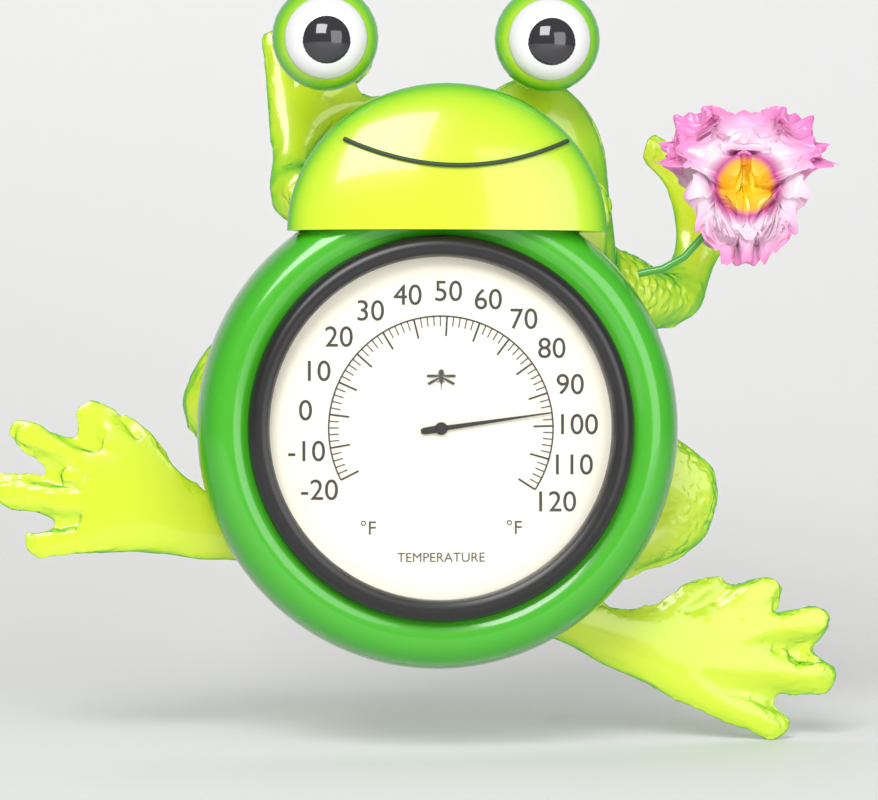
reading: 96 °F
